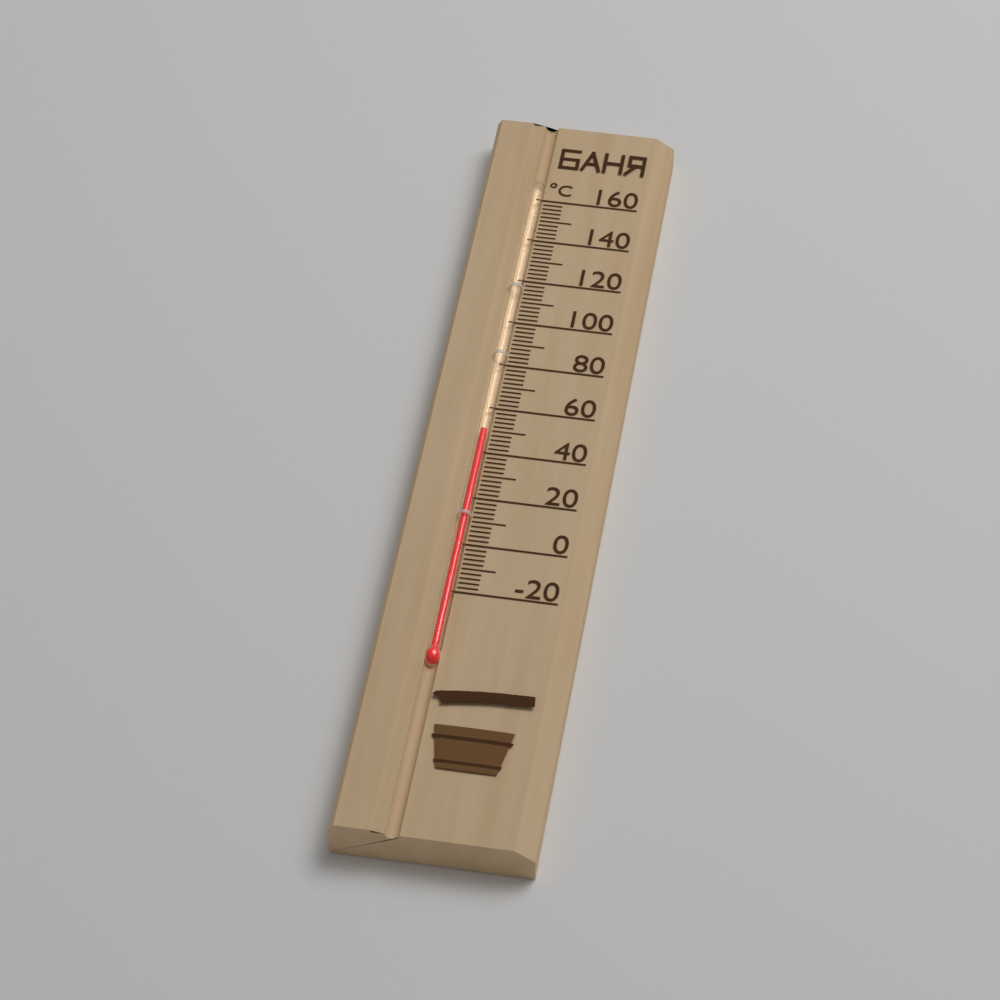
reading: 50 °C
